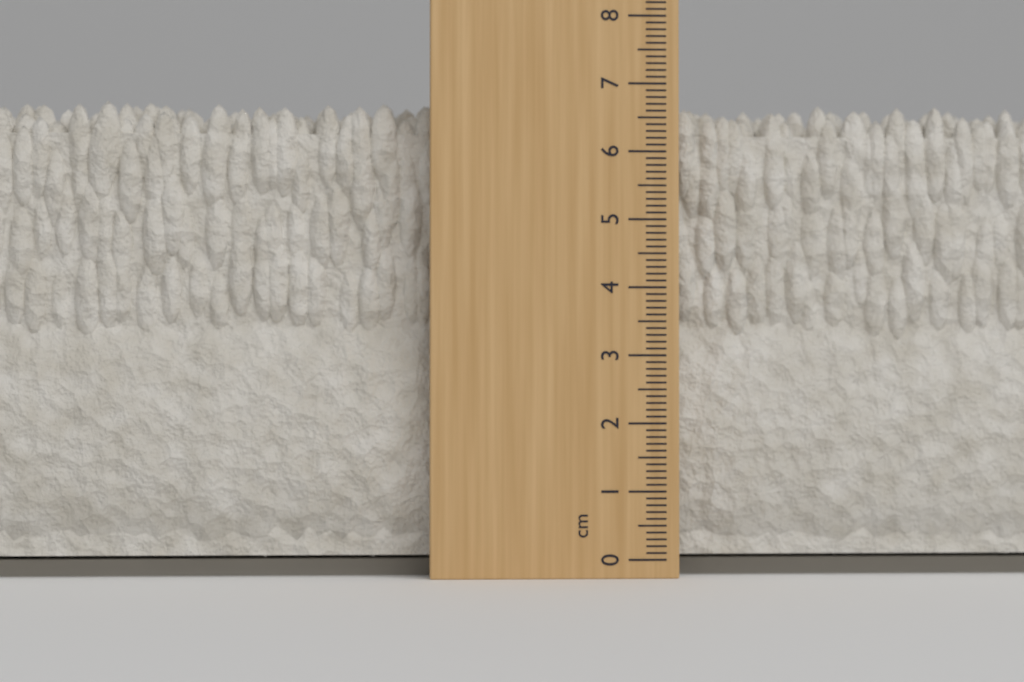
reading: 6.8 cm
